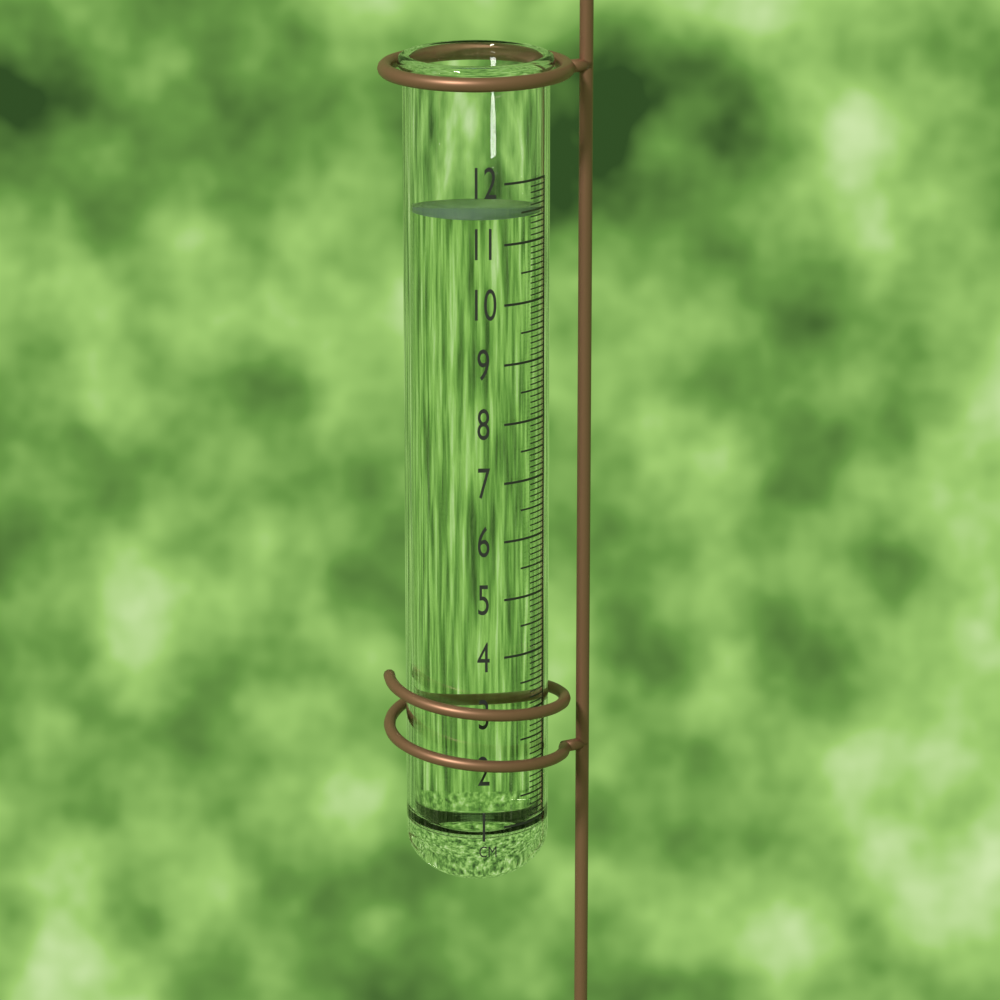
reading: 11.5 cm
